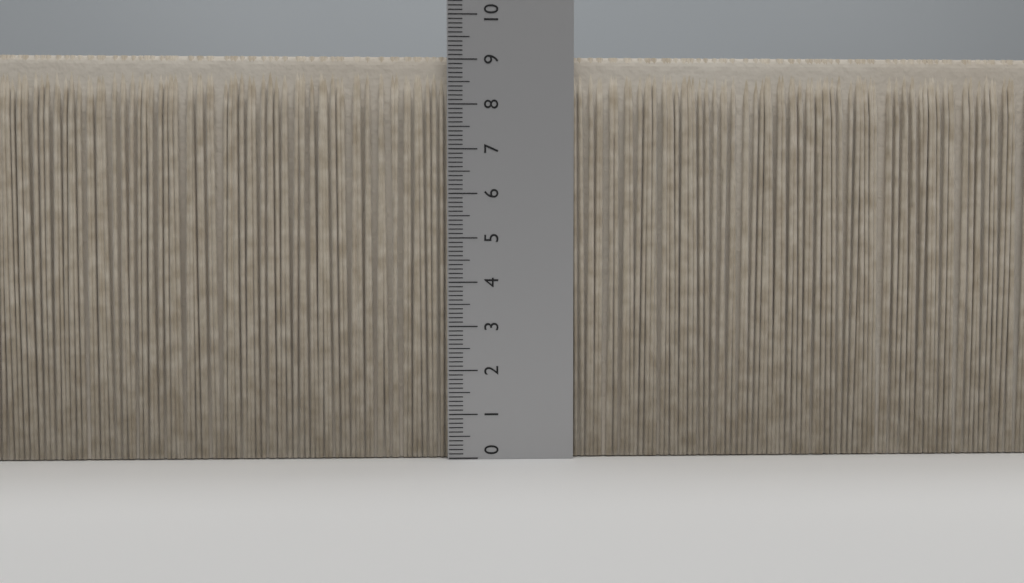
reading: 9.1 (no unit)
